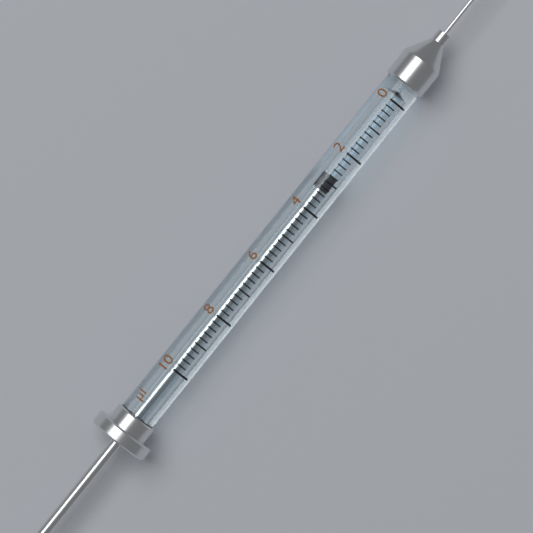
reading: 2.8 µl
